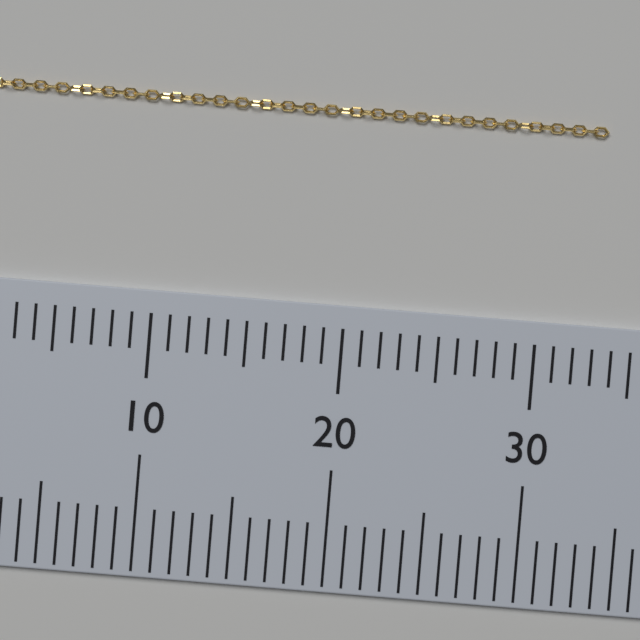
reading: 33 (no unit)
